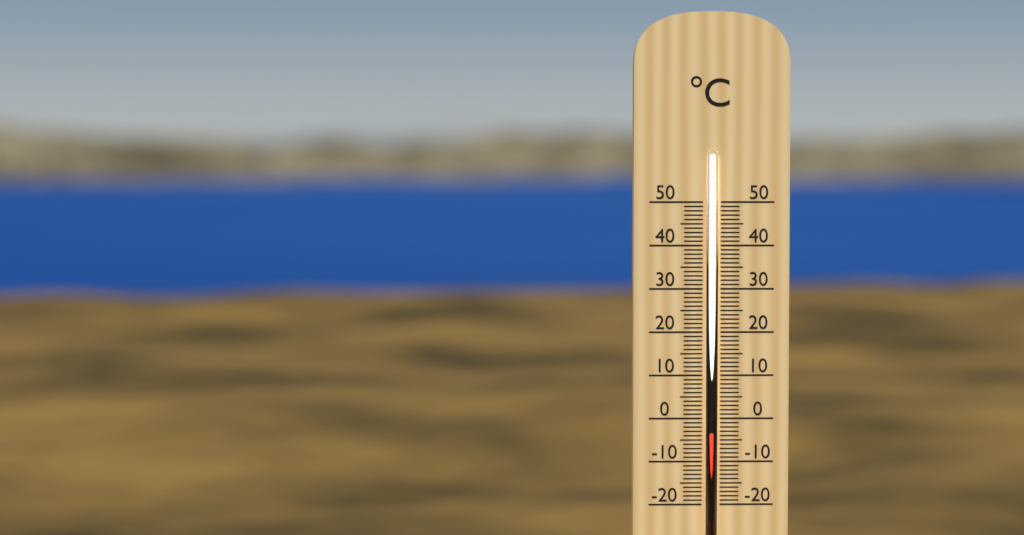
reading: -3 °C
